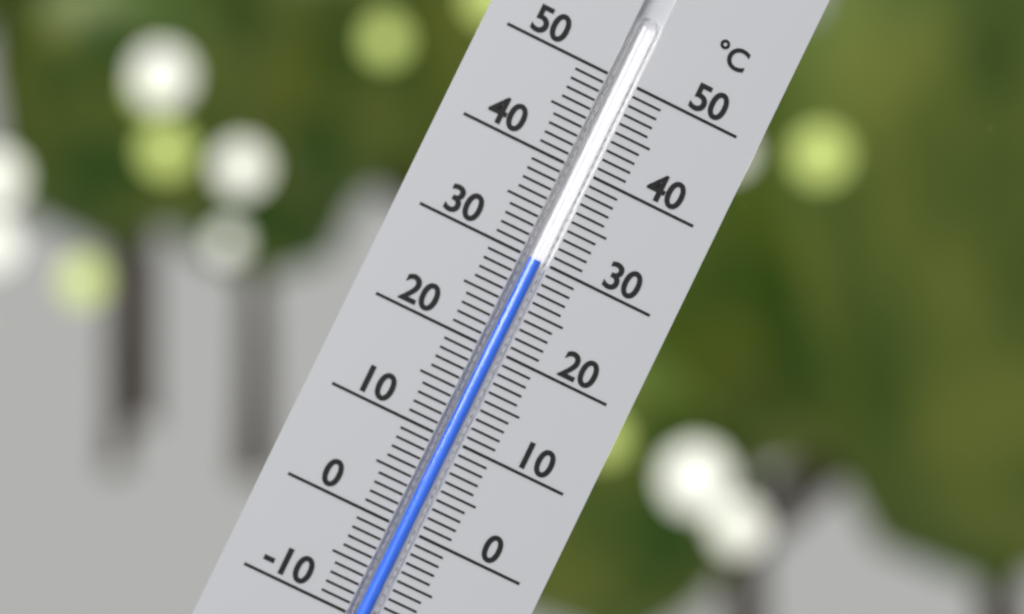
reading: 30 °C
